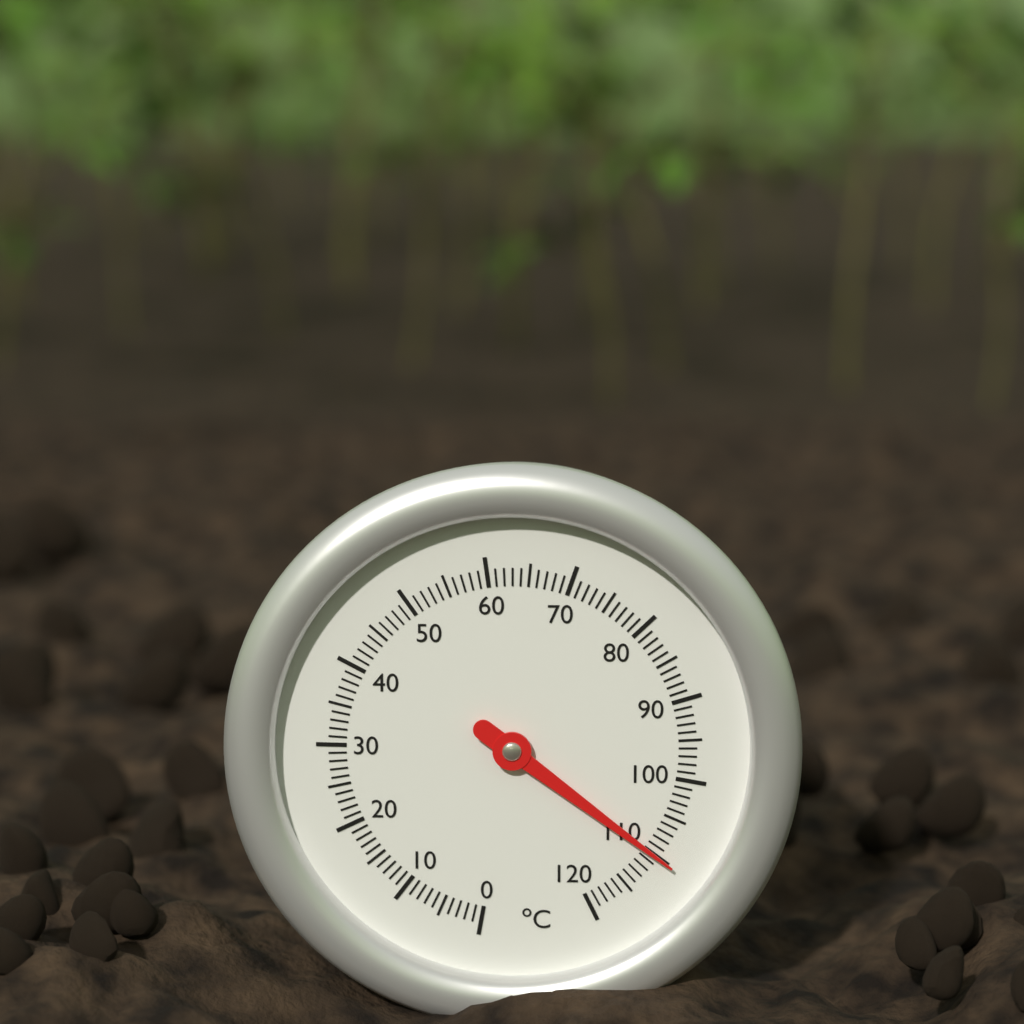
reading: 110 °C
